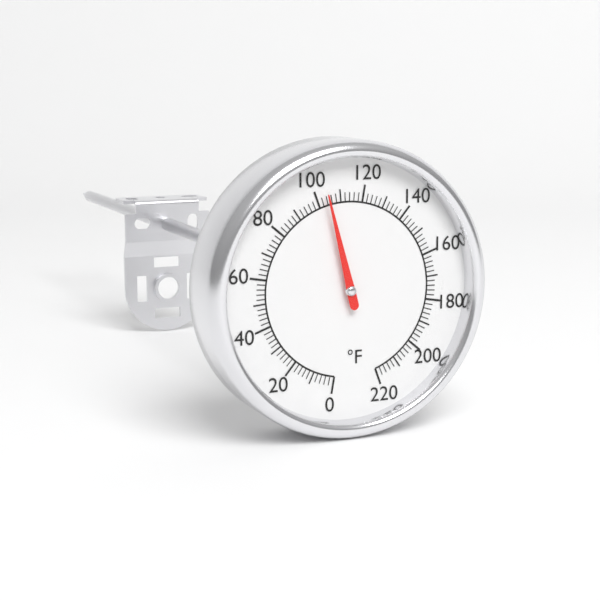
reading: 104 °F
